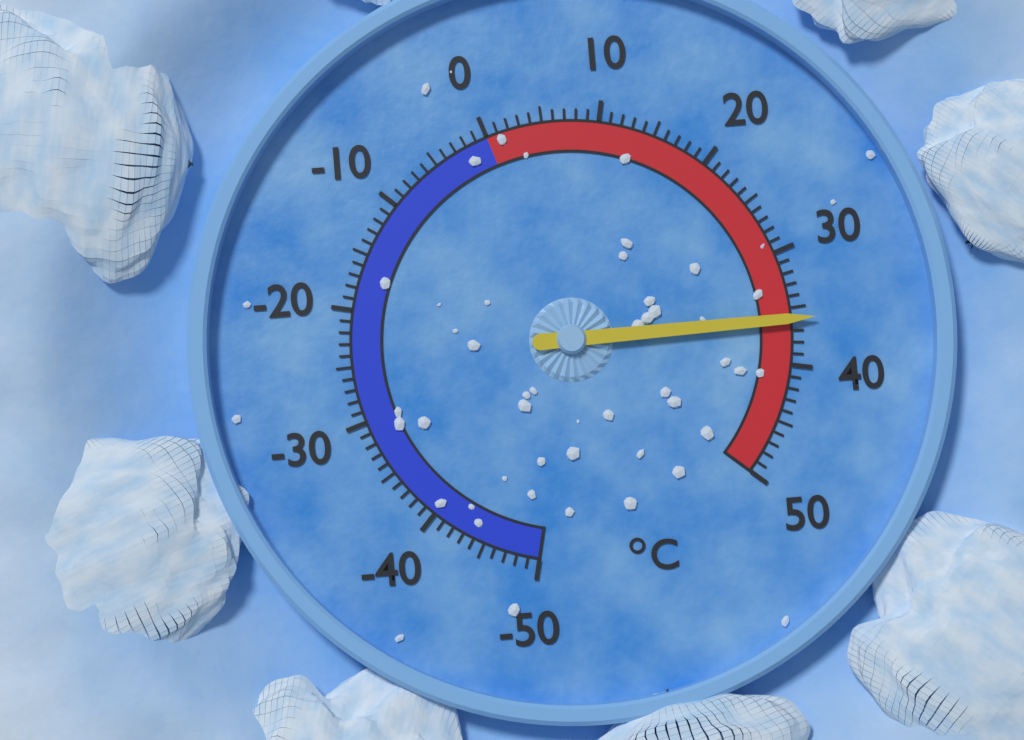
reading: 36 °C
